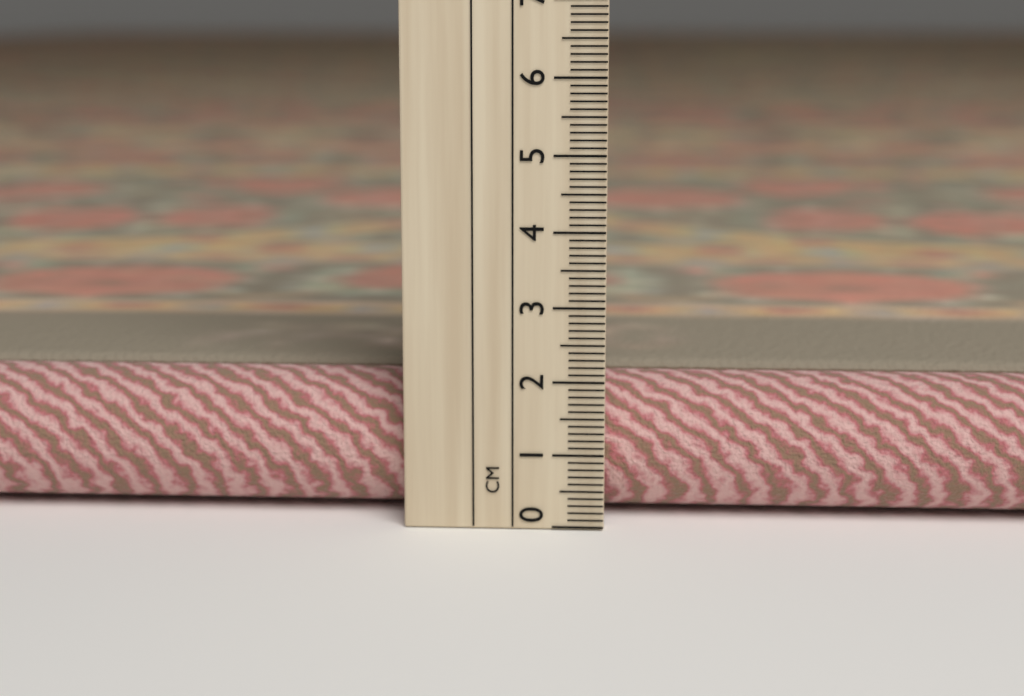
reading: 1.9 cm
